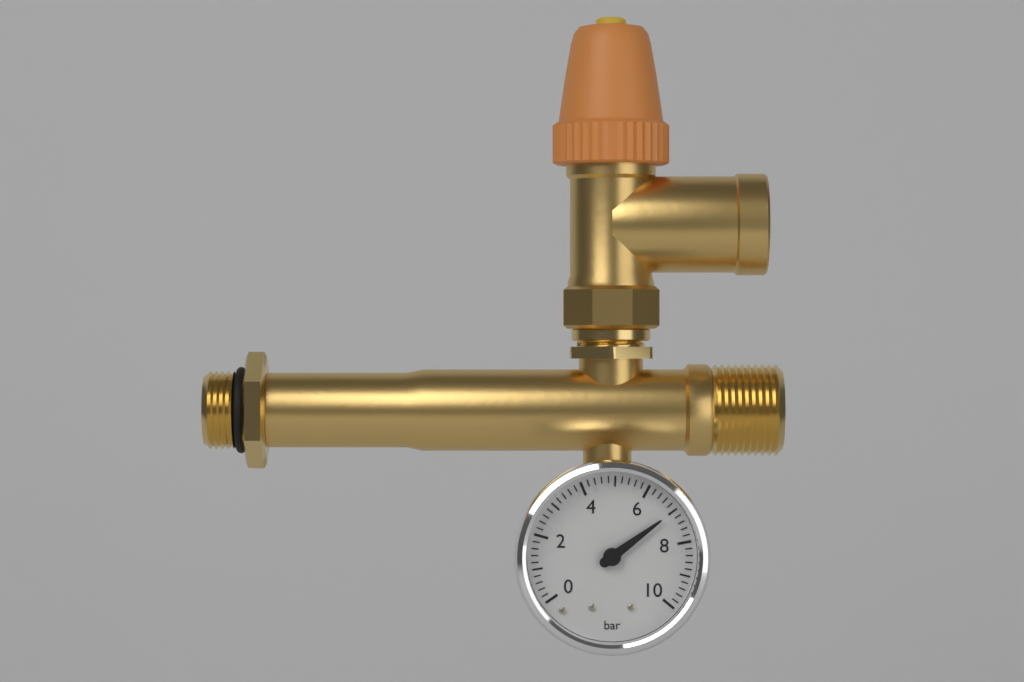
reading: 7.0 bar
